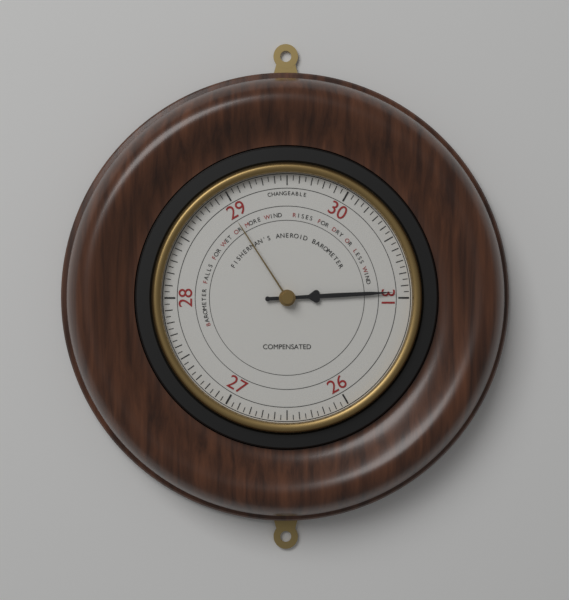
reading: 30.95 (no unit)
